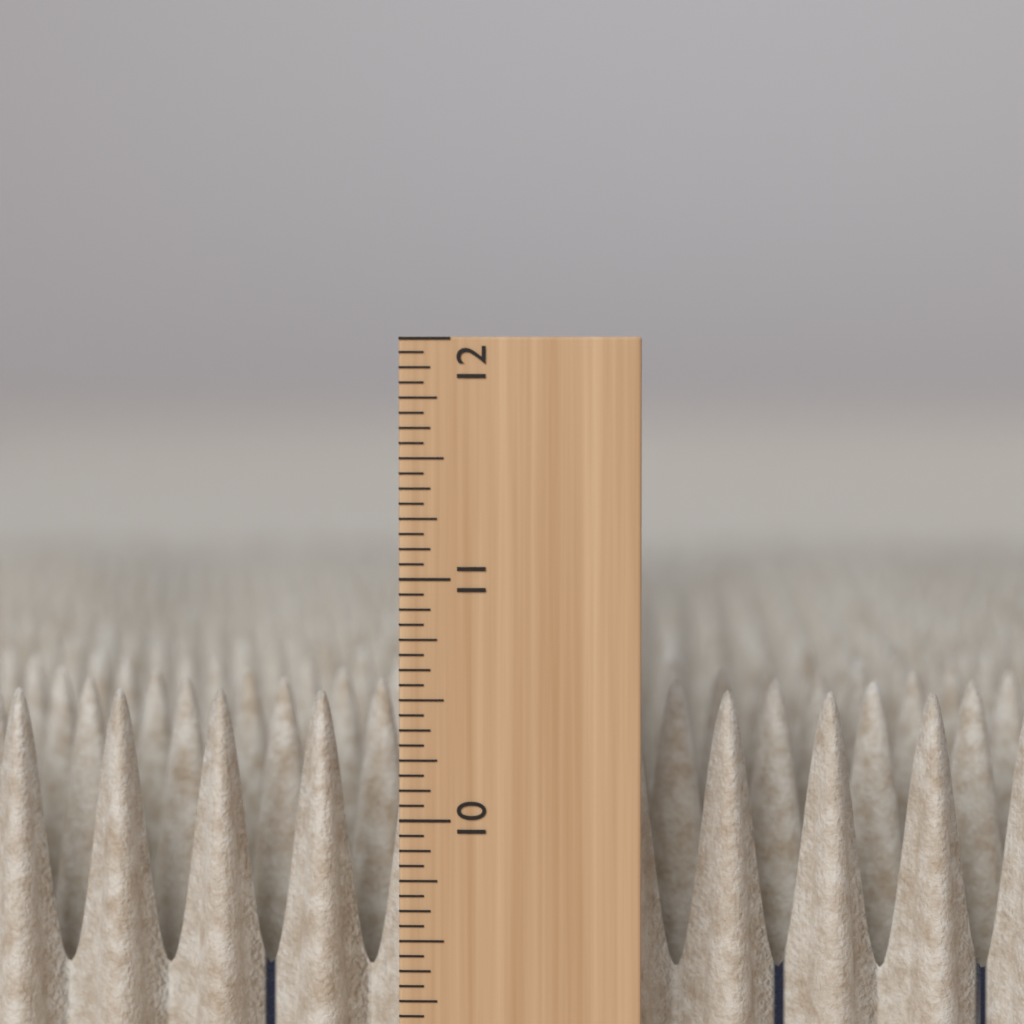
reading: 10.5000 in
